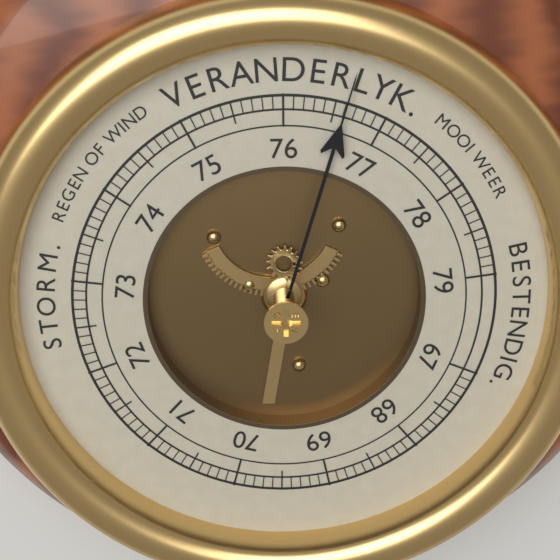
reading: 76.6 (no unit)
